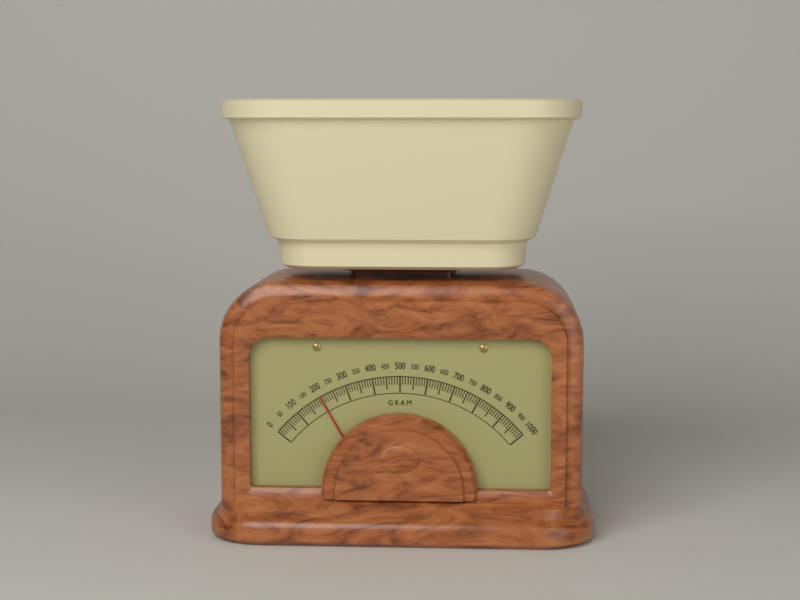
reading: 200 g
